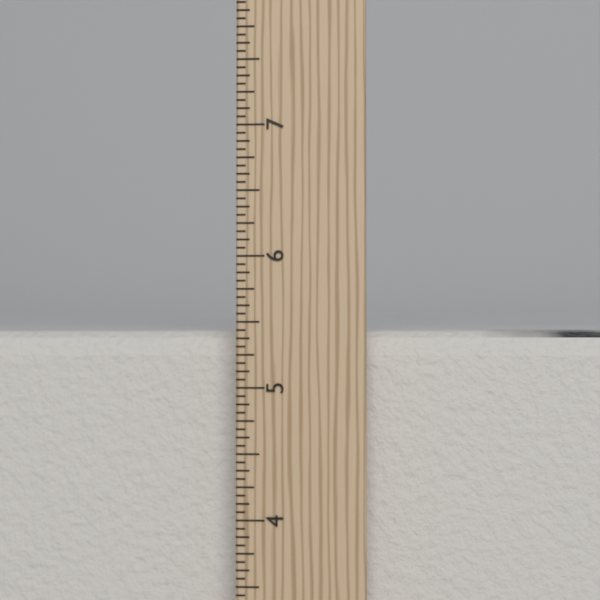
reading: 5.4375 in
